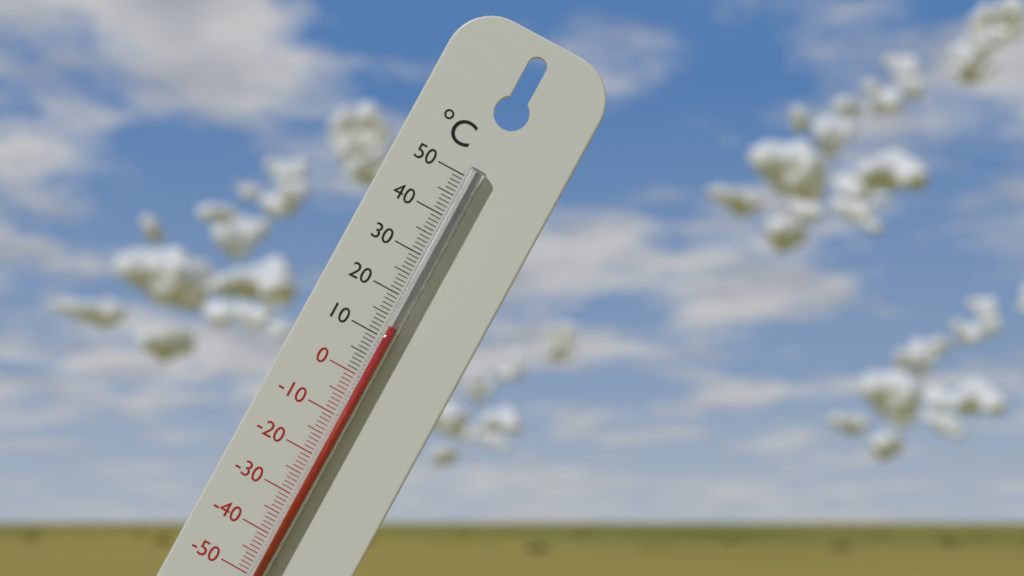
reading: 13 °C
